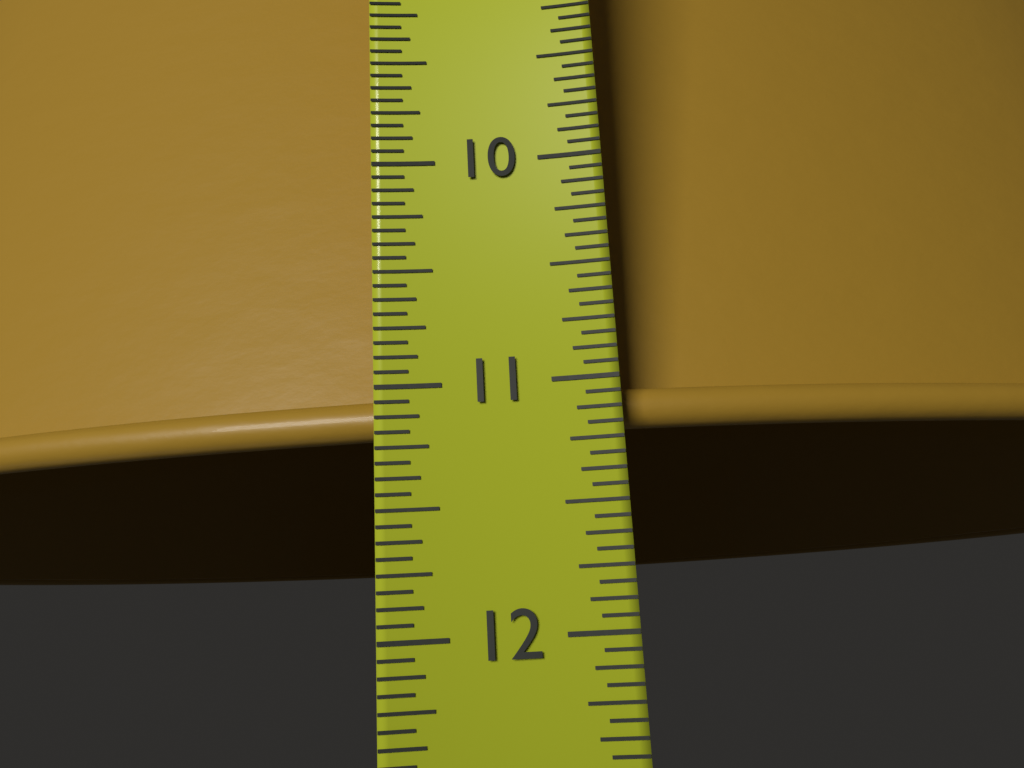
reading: 11.1875 in
